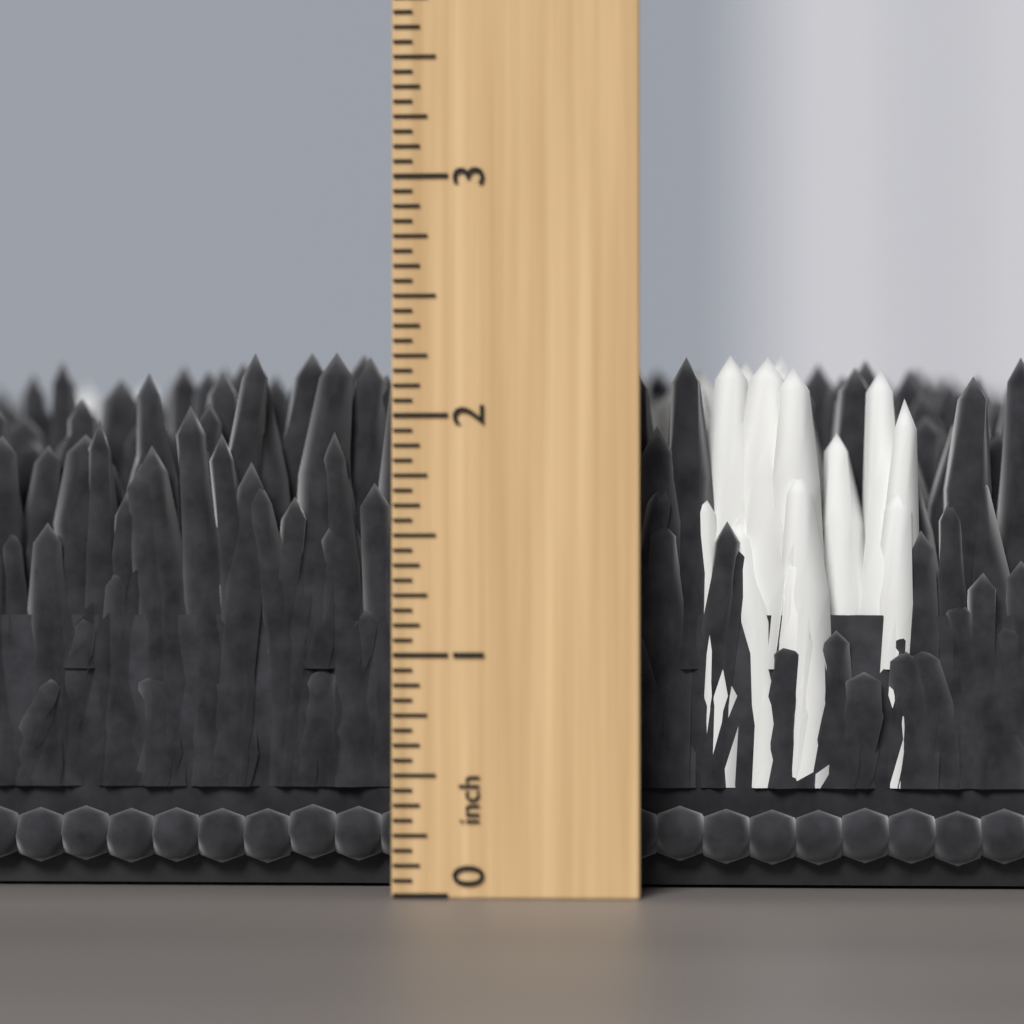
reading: 2.3125 inch
